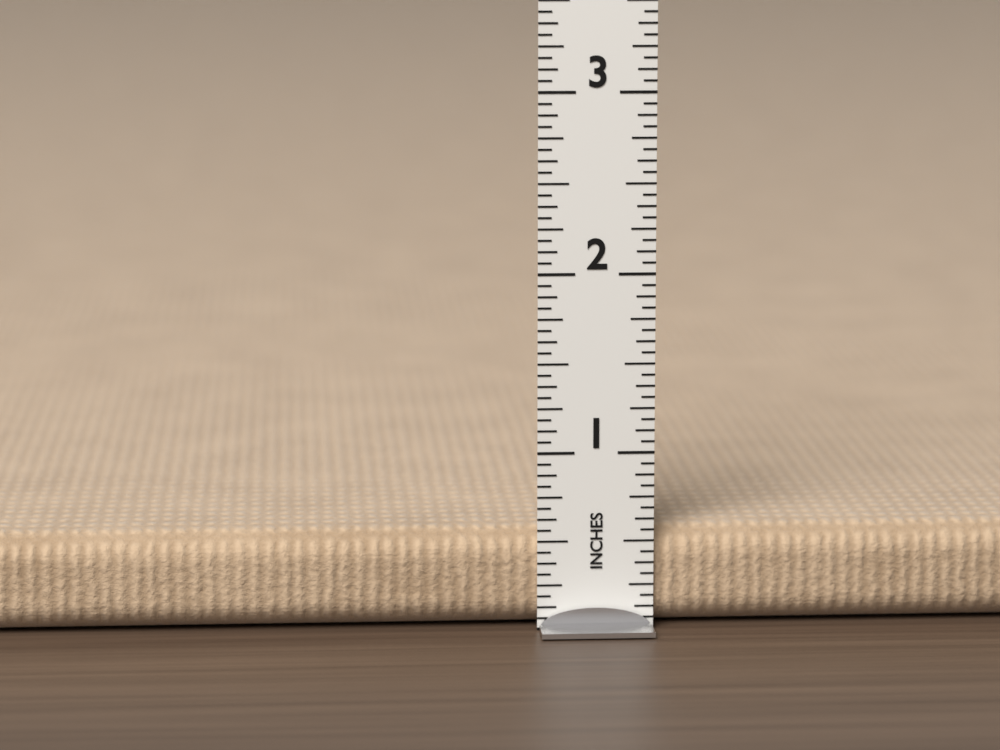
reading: 0.5625 in
